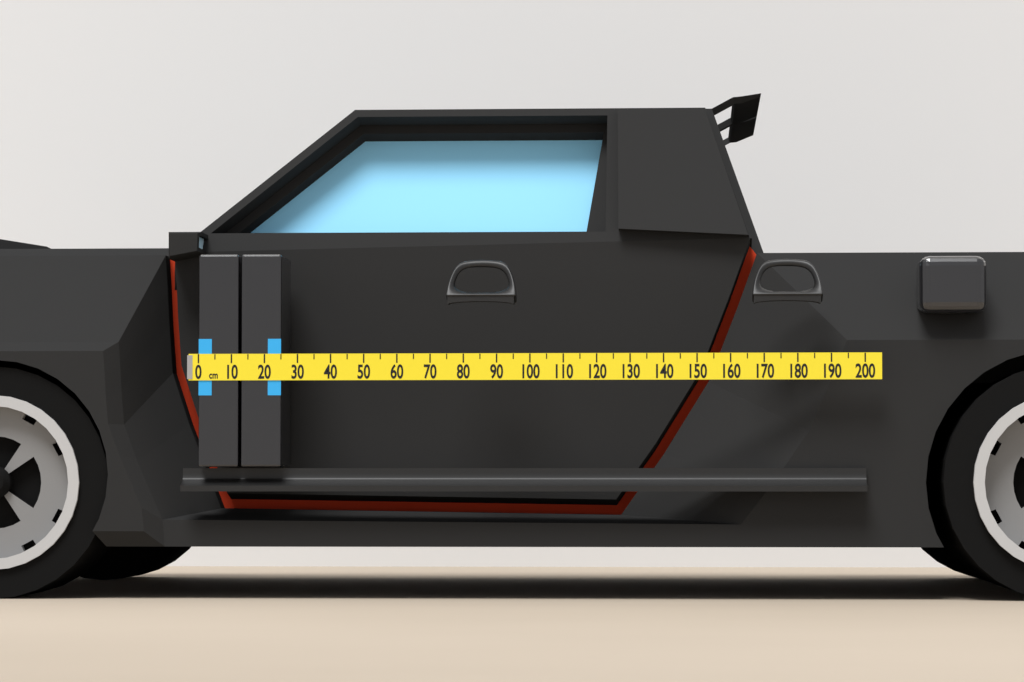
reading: 25 cm
